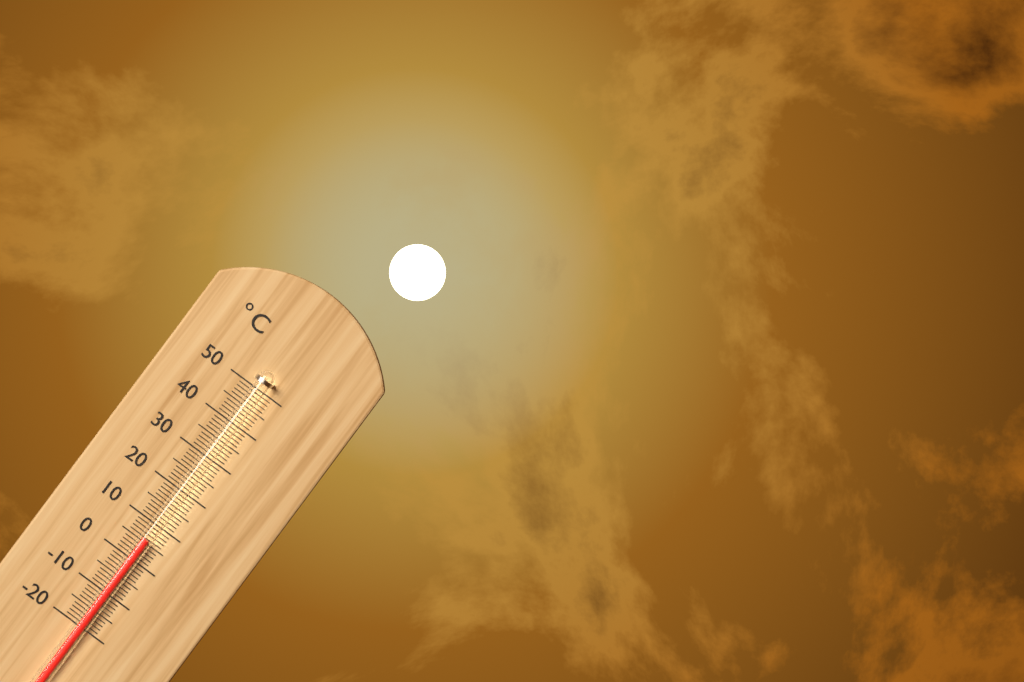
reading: 6 °C
